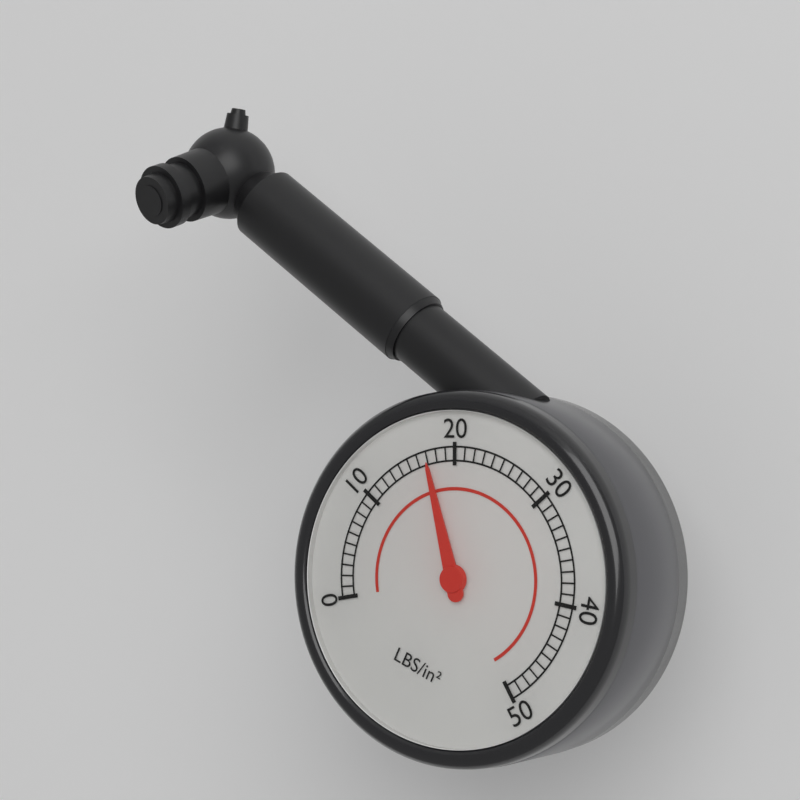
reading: 17 psi
